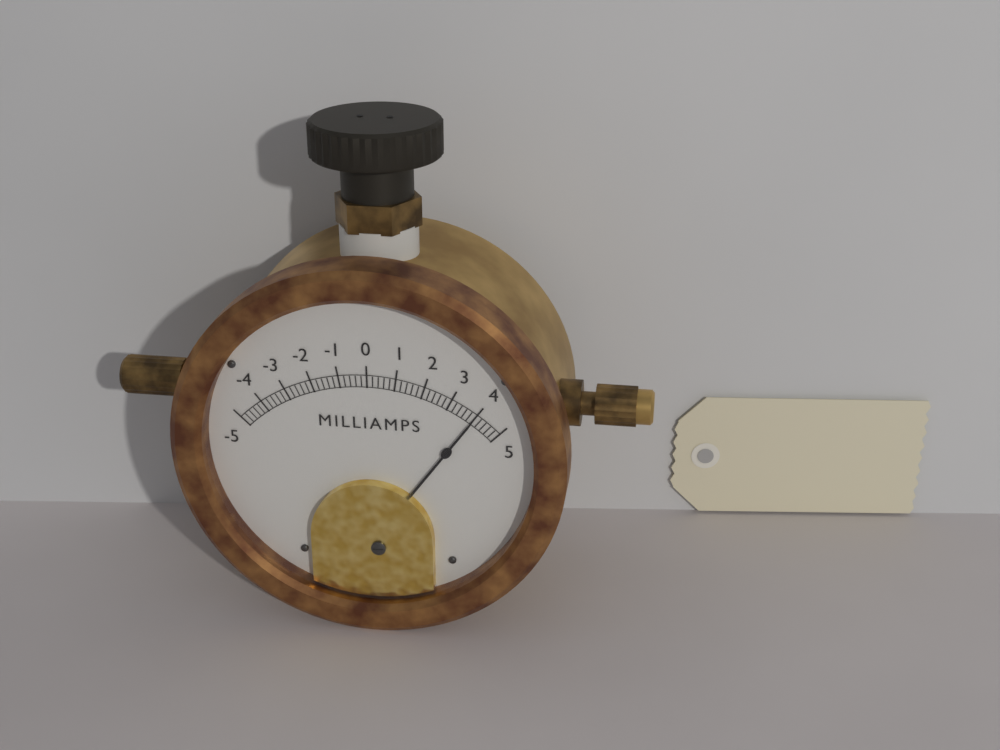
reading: 4.0 mA
